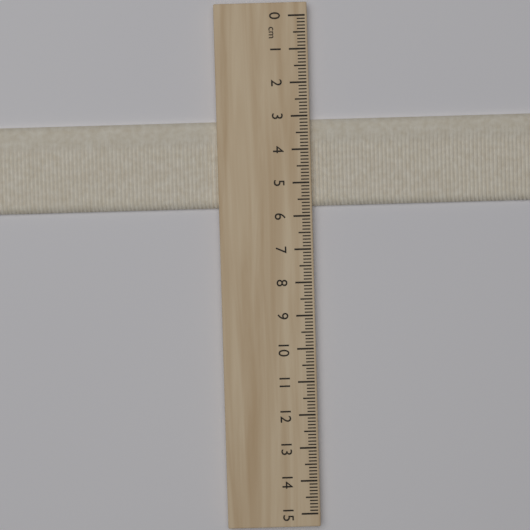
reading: 5.7 cm
